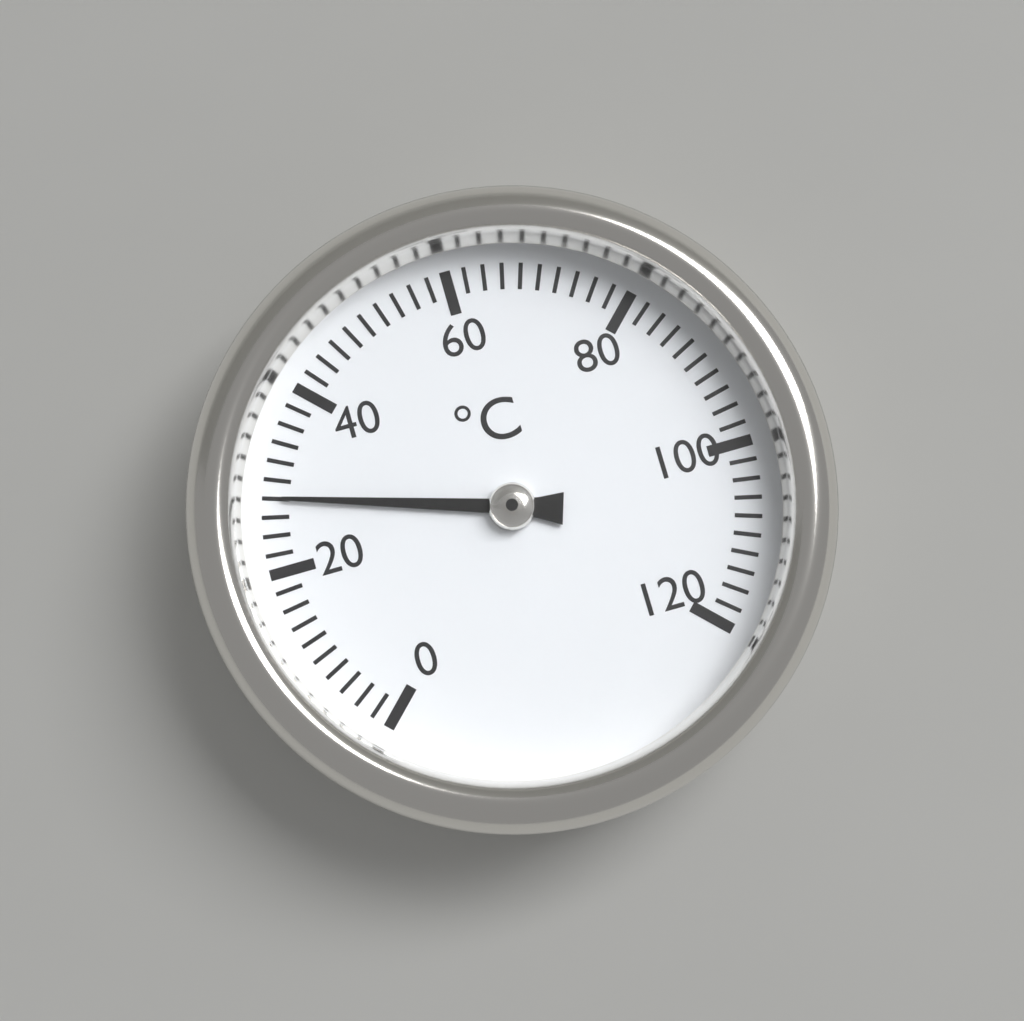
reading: 28 °C
